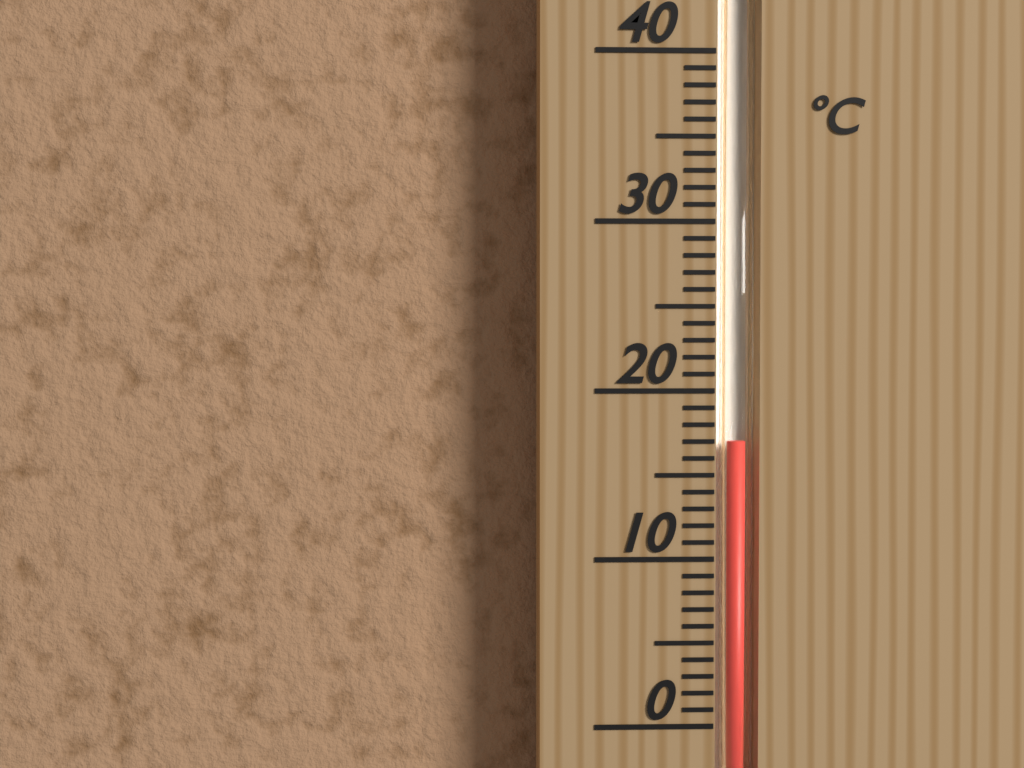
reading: 17 °C
